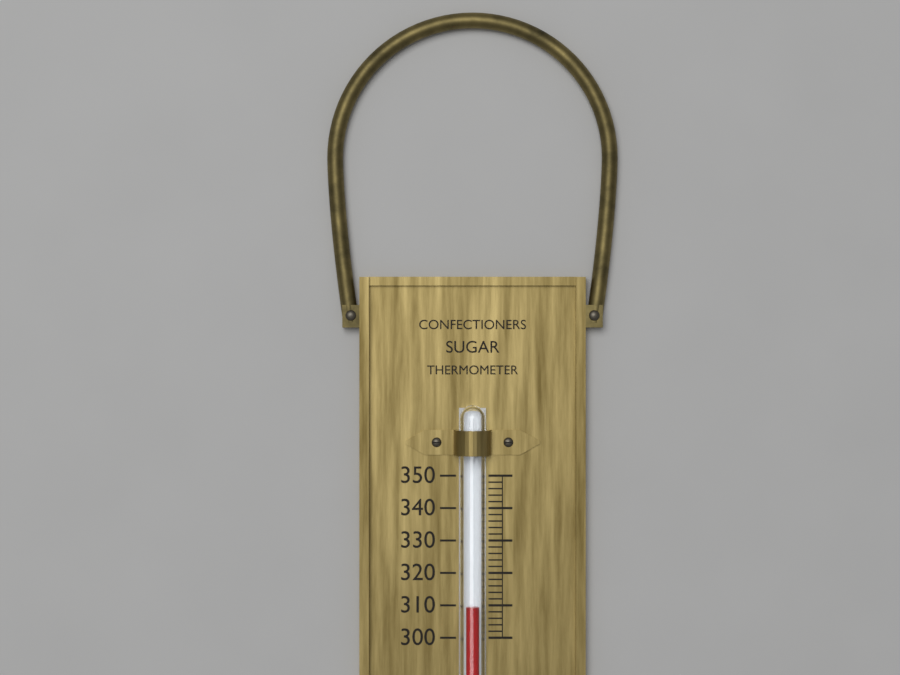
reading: 310 (no unit)
